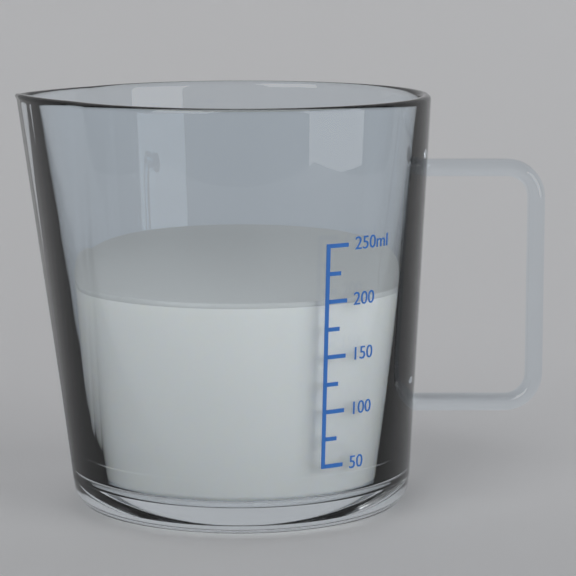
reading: 200 ml
